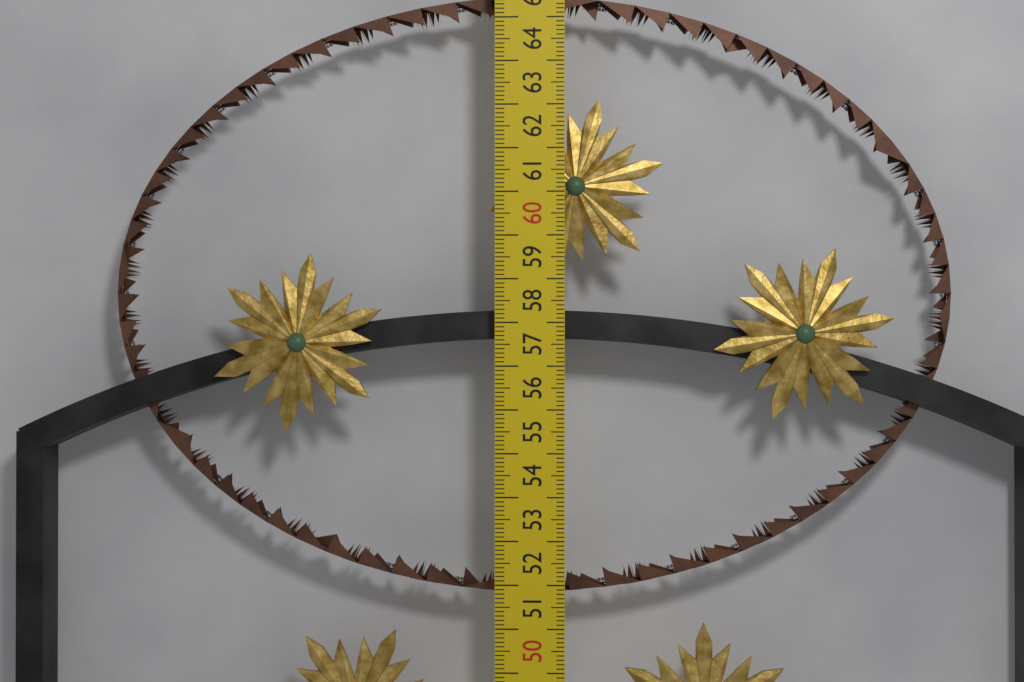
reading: 57.3 cm
